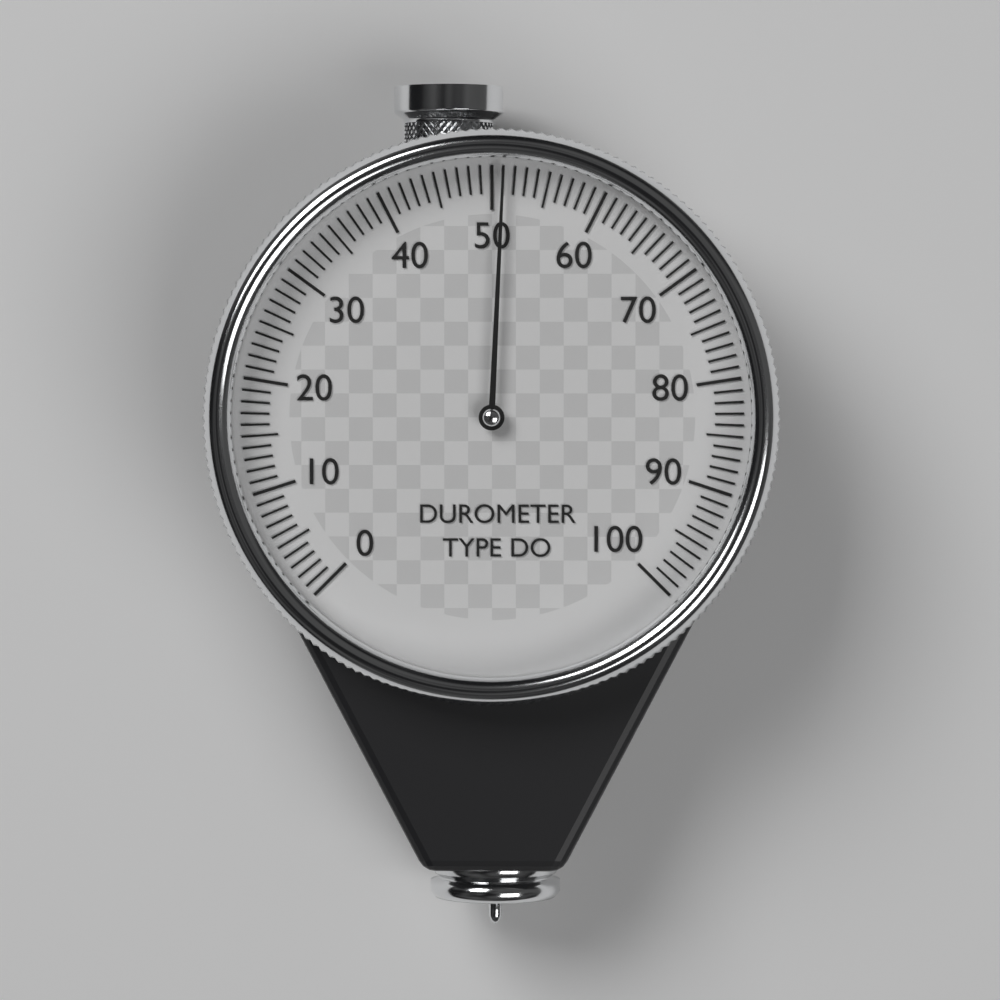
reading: 51 (no unit)
